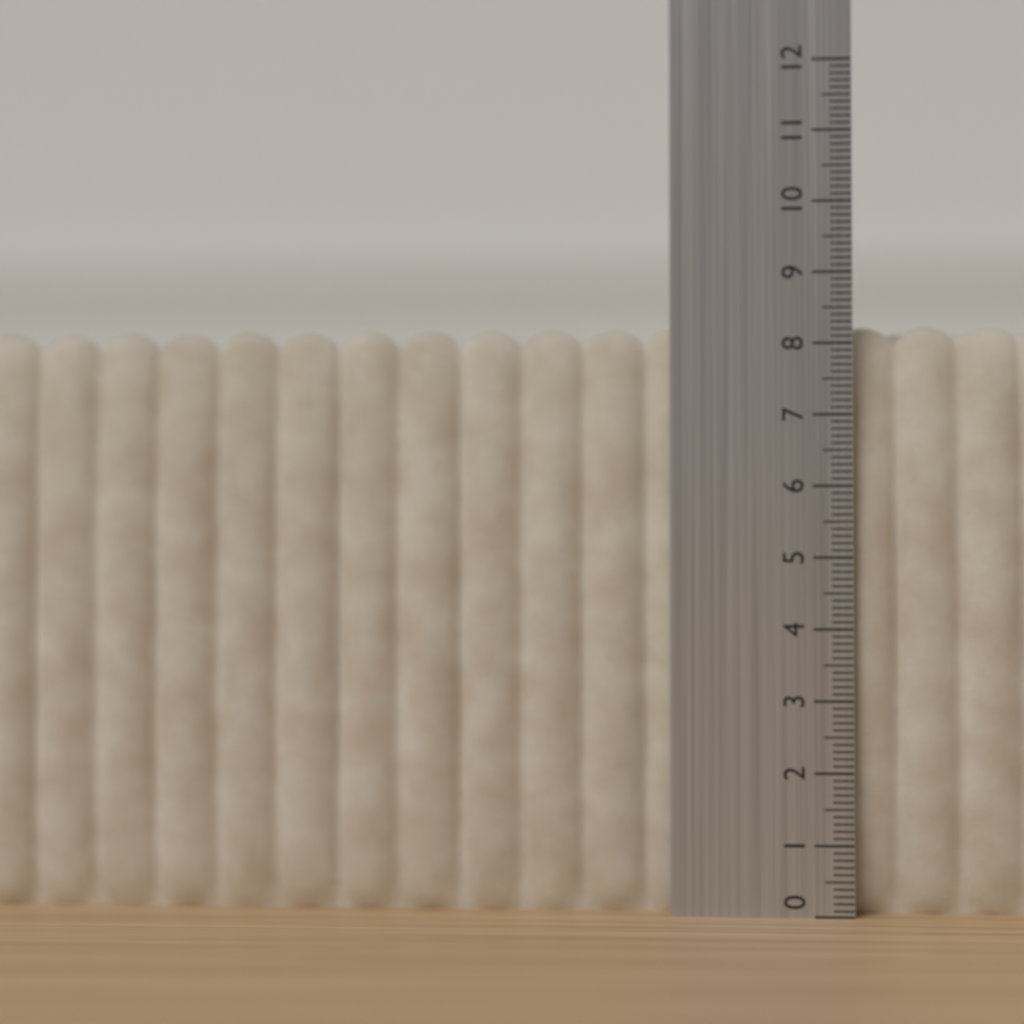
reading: 8.3 (no unit)
